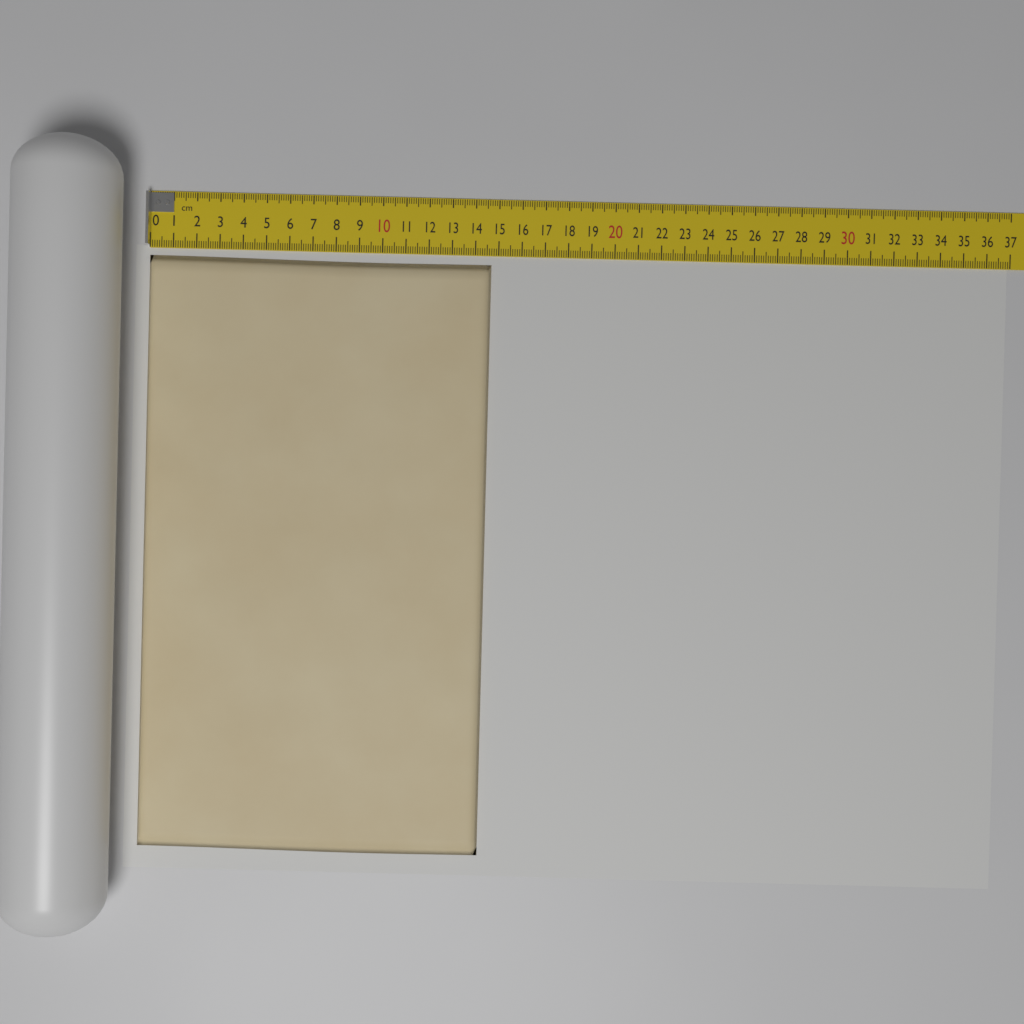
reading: 14.7 cm
